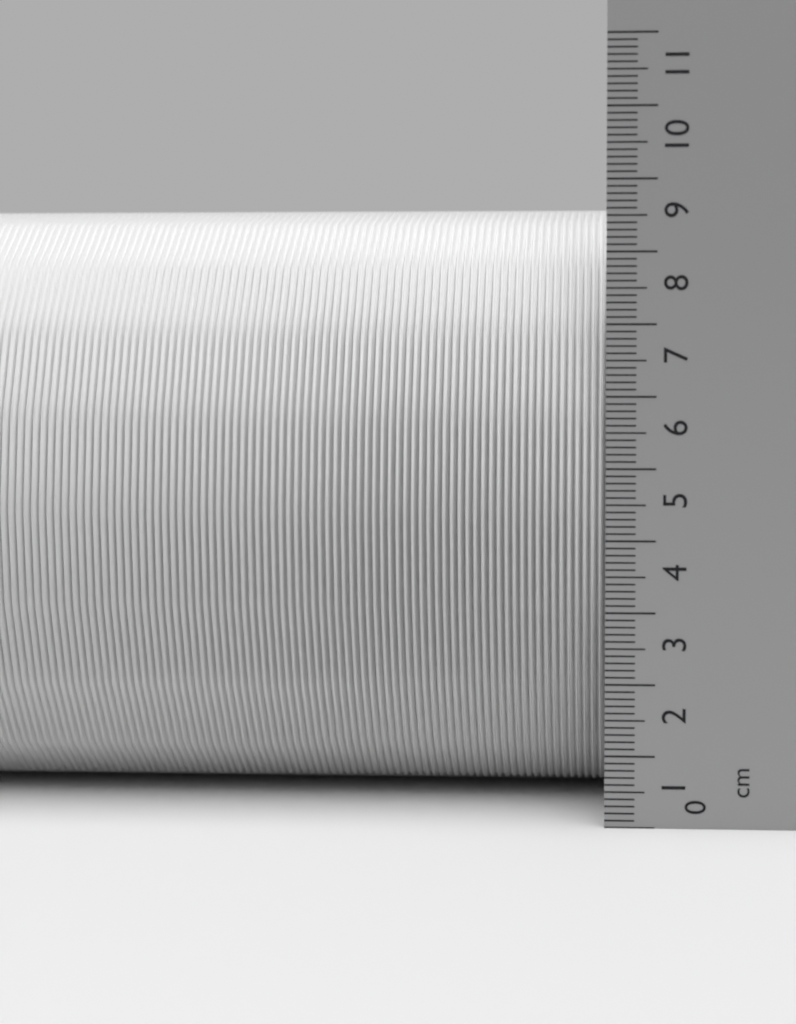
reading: 8.8 cm
